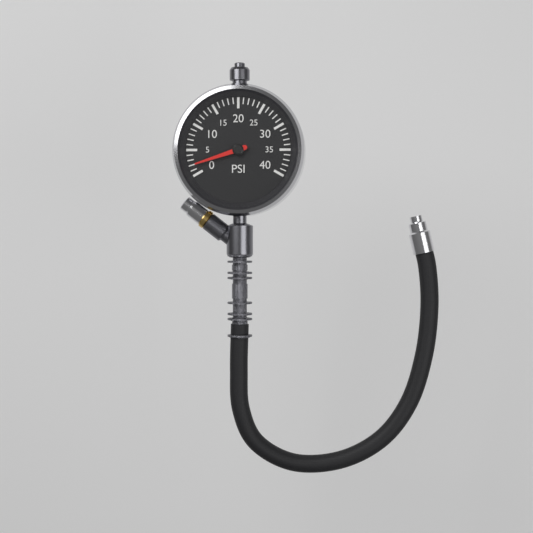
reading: 2 psi
